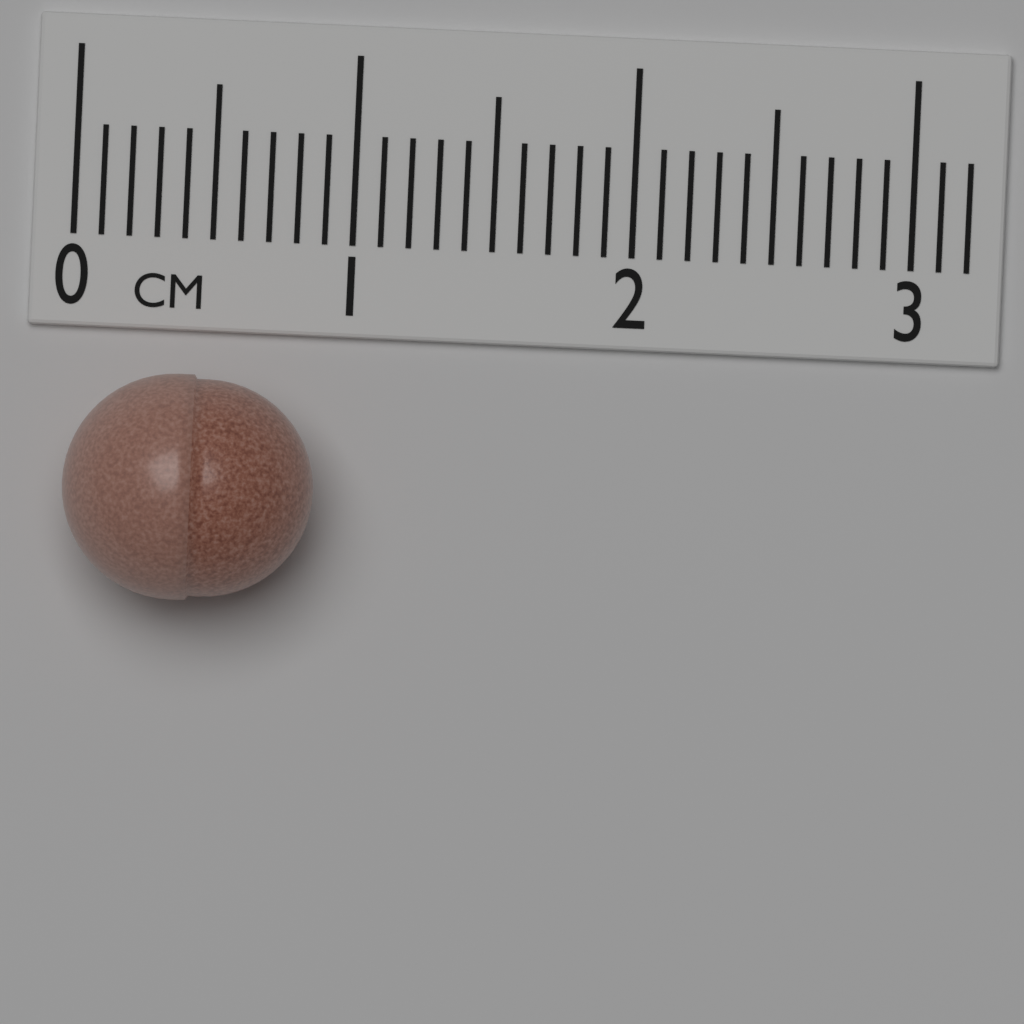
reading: 0.9 cm
